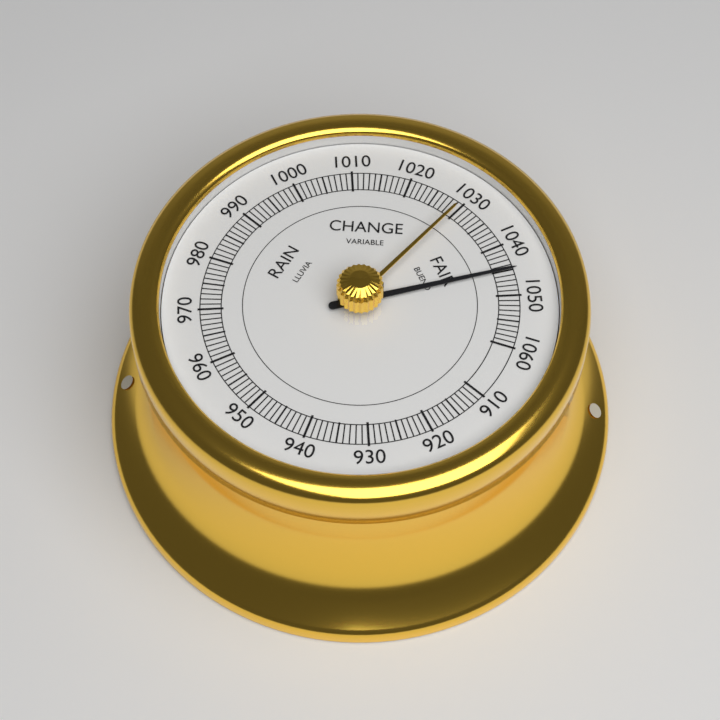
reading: 1045 (no unit)
